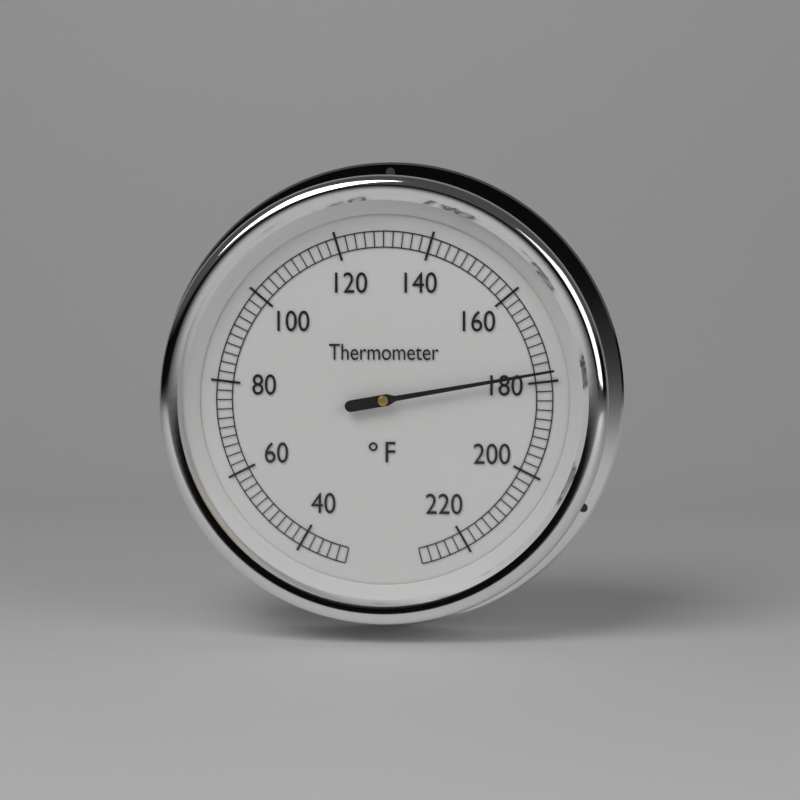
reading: 178 °F
